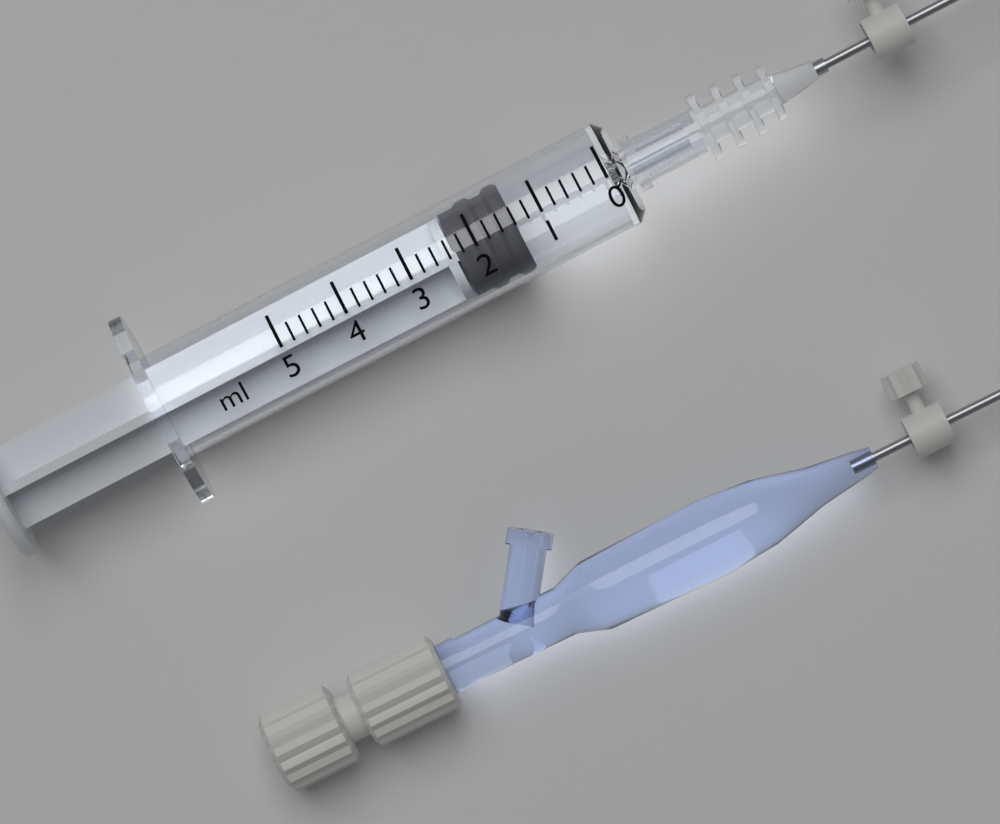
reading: 1.4 ml
